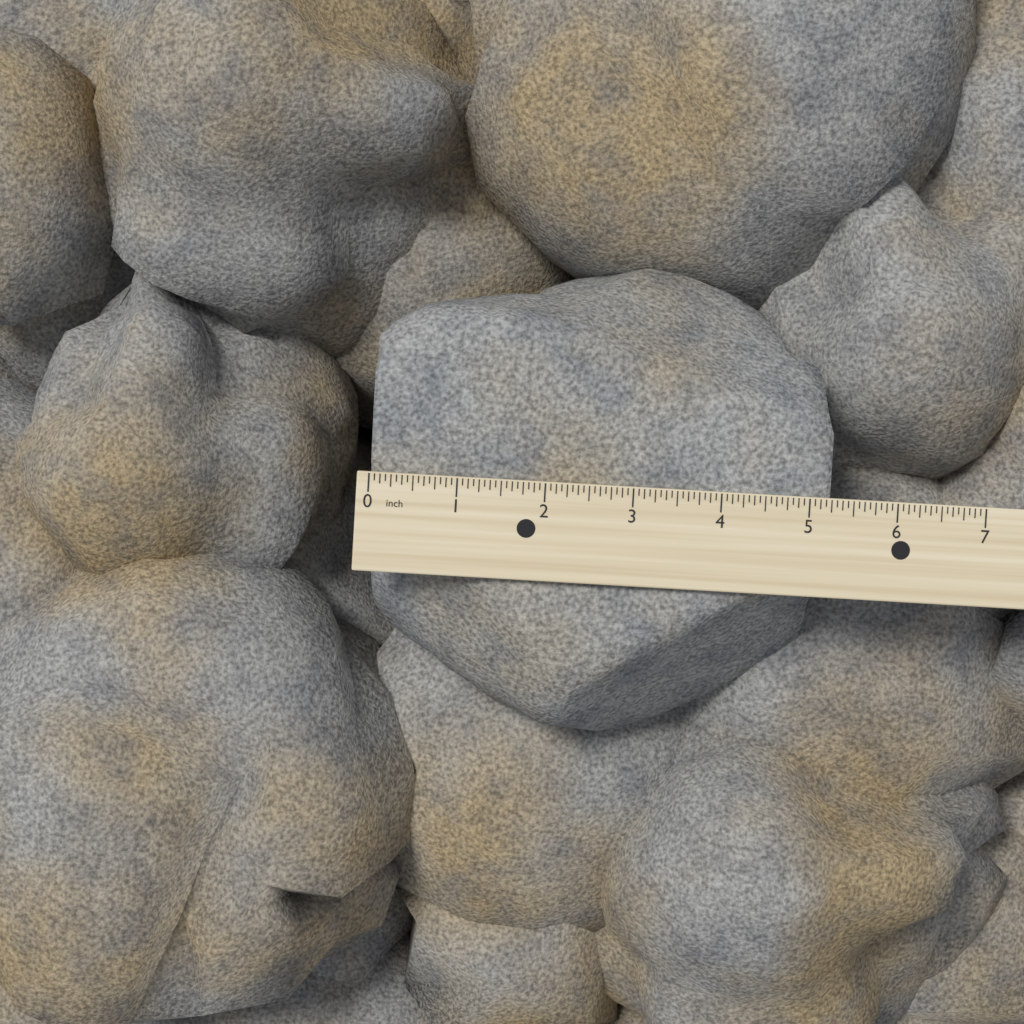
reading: 5.2500 inch
